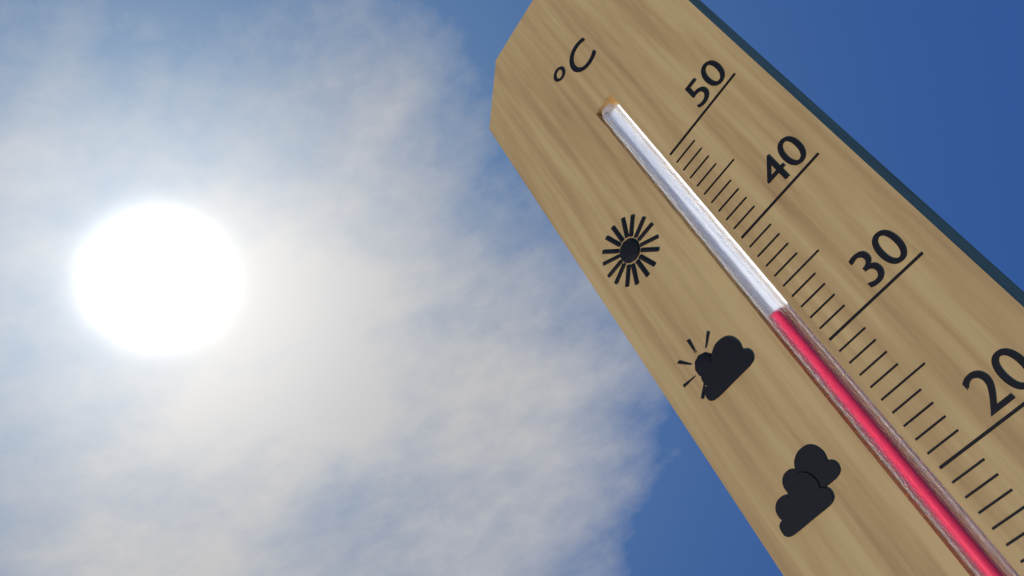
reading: 34 °C
